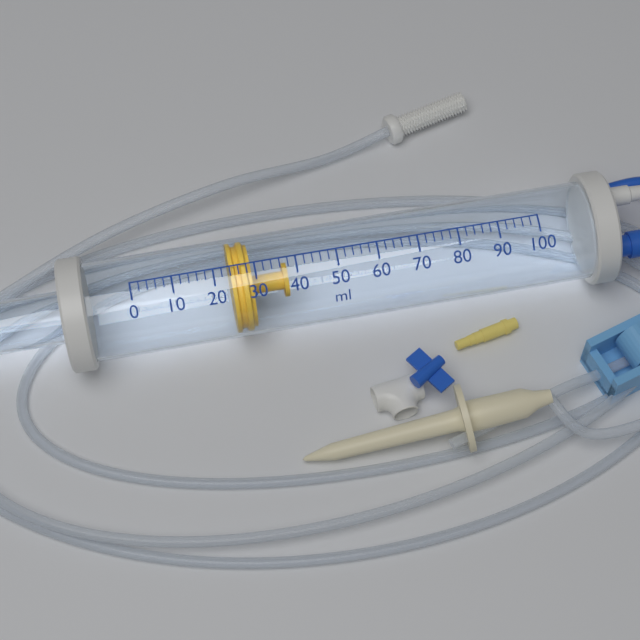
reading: 24 ml
